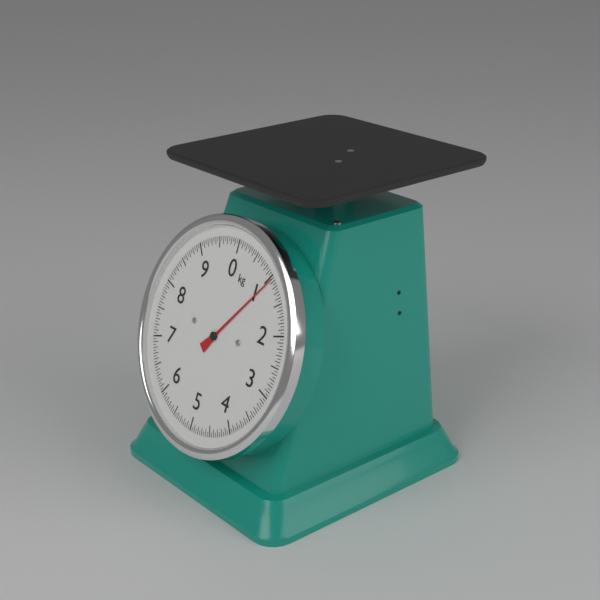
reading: 1.05 kg
